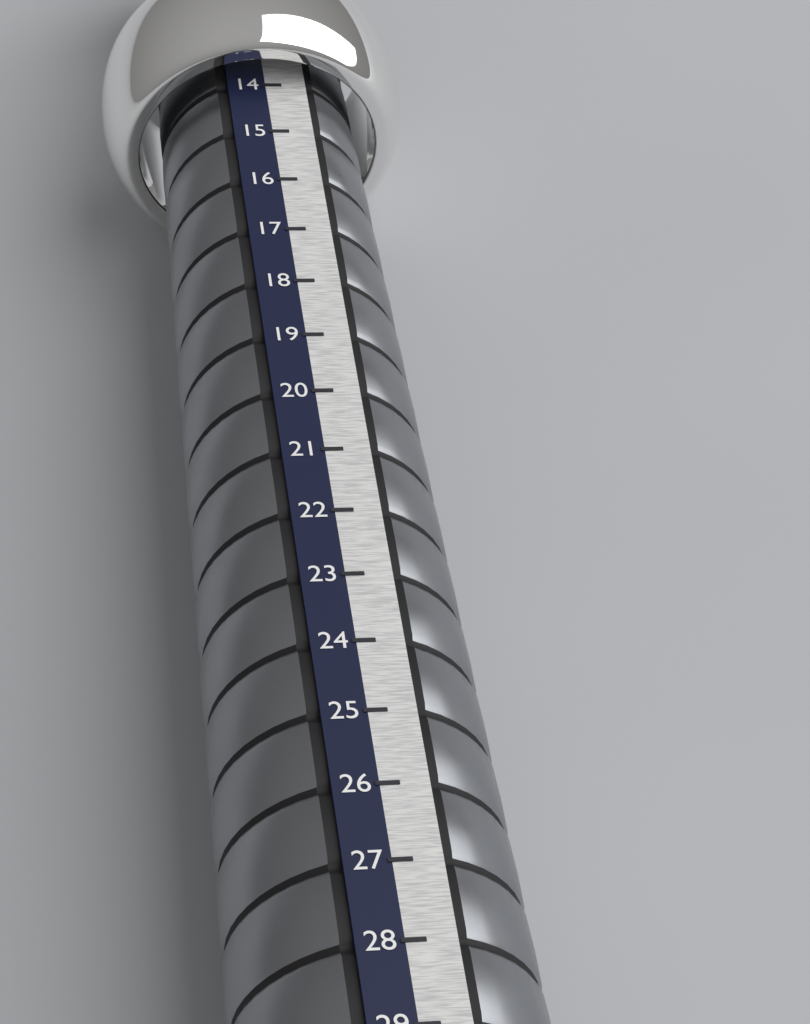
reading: 14 (no unit)
